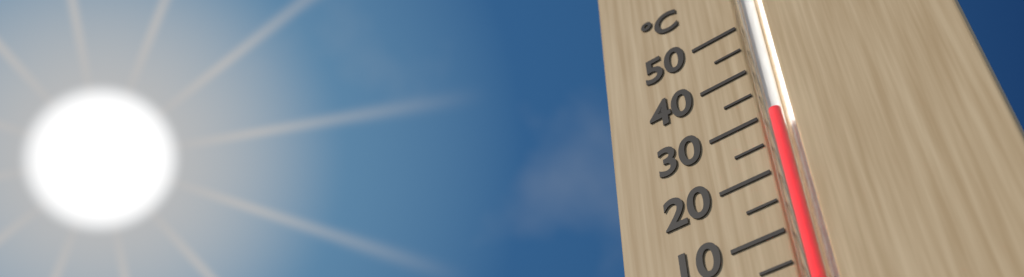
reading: 30 °C
